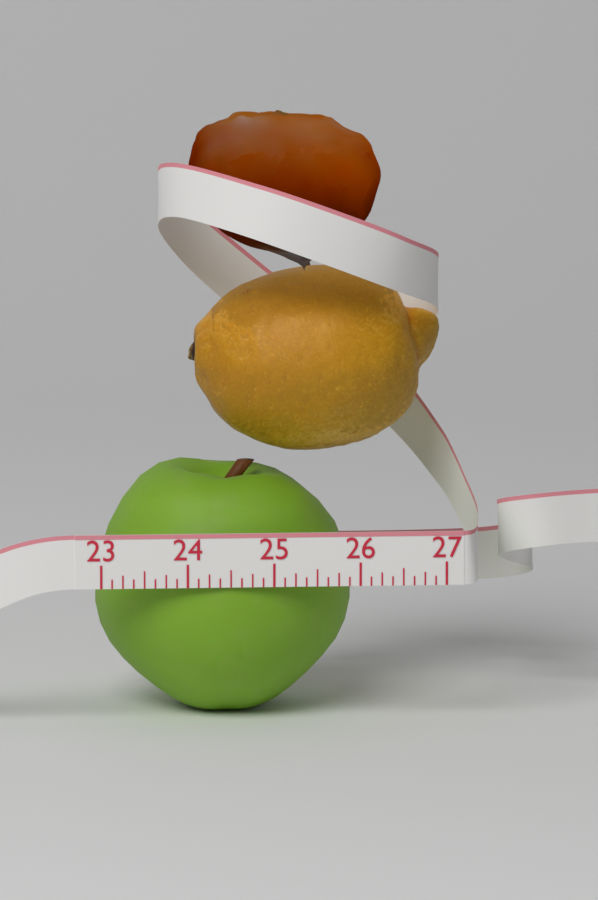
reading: 26.000 (no unit)
